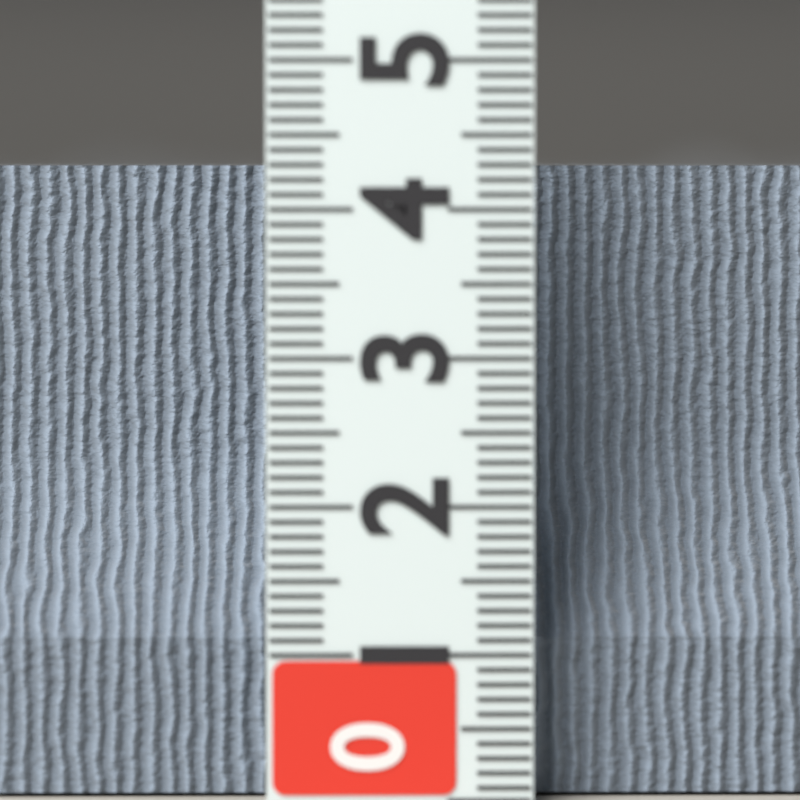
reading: 4.3 (no unit)
